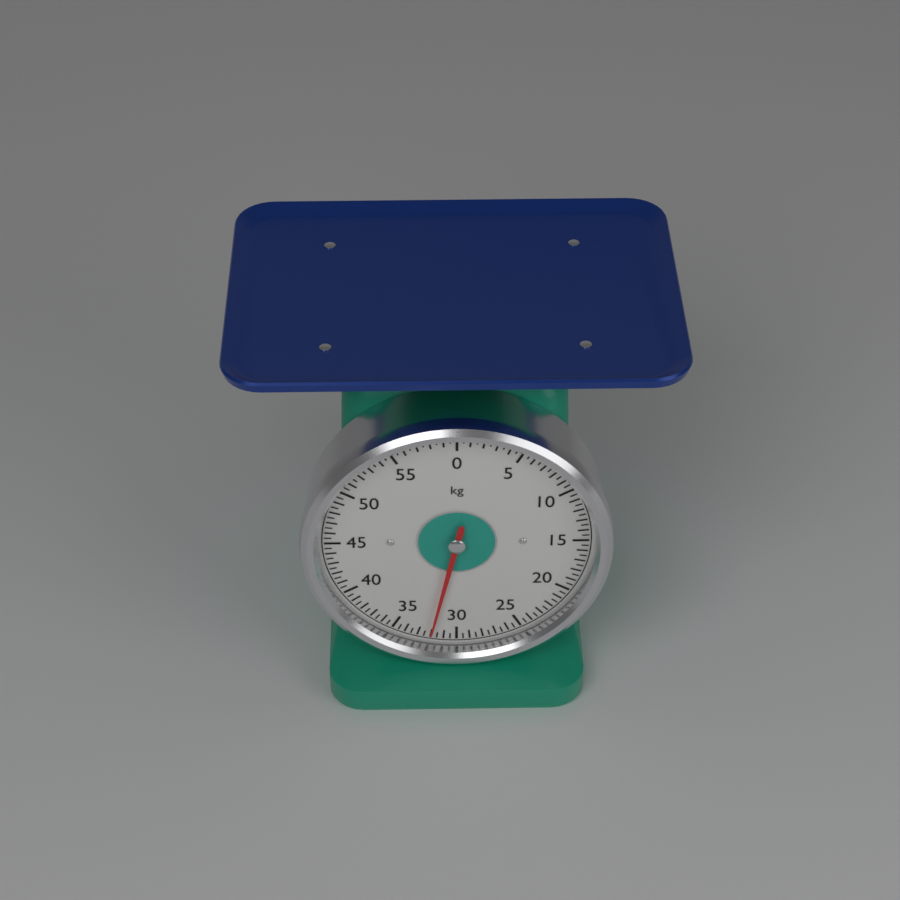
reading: 32.0 kg
